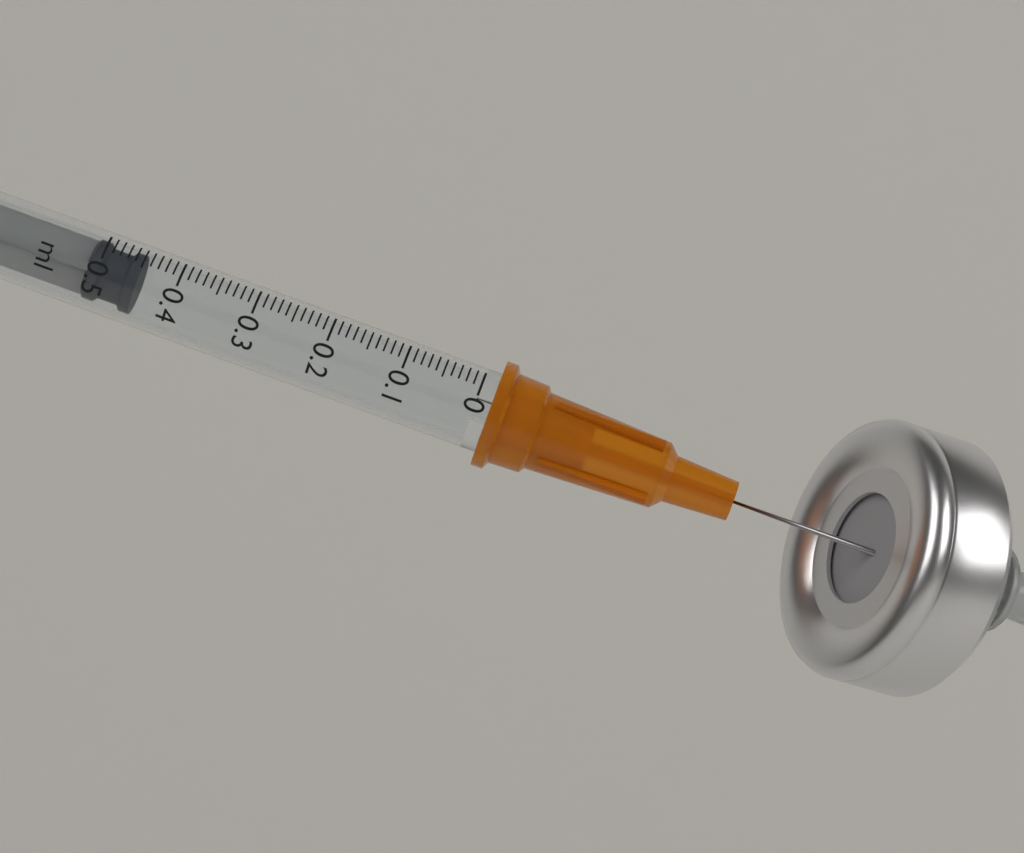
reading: 0.45 ml
